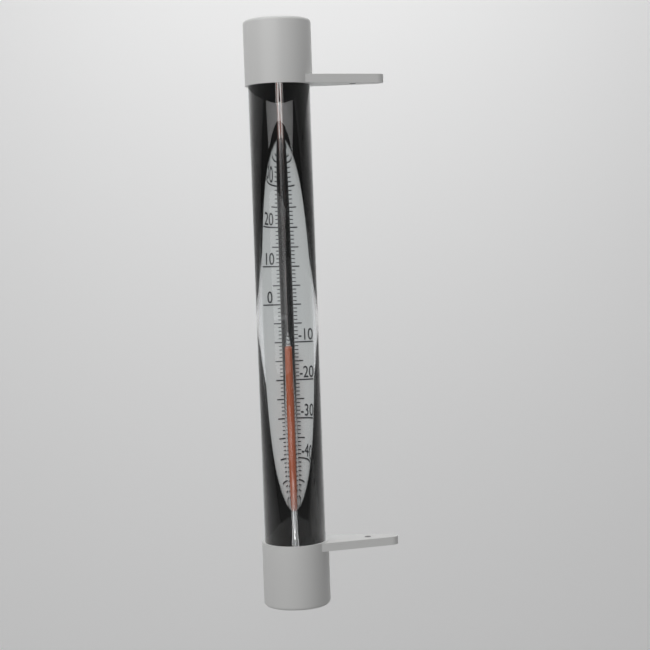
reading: -12 °C
